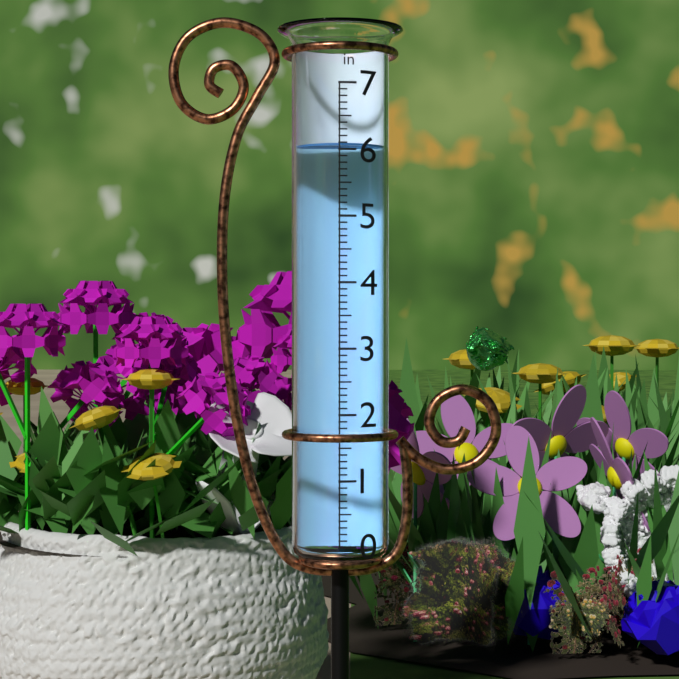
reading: 6.1 in
